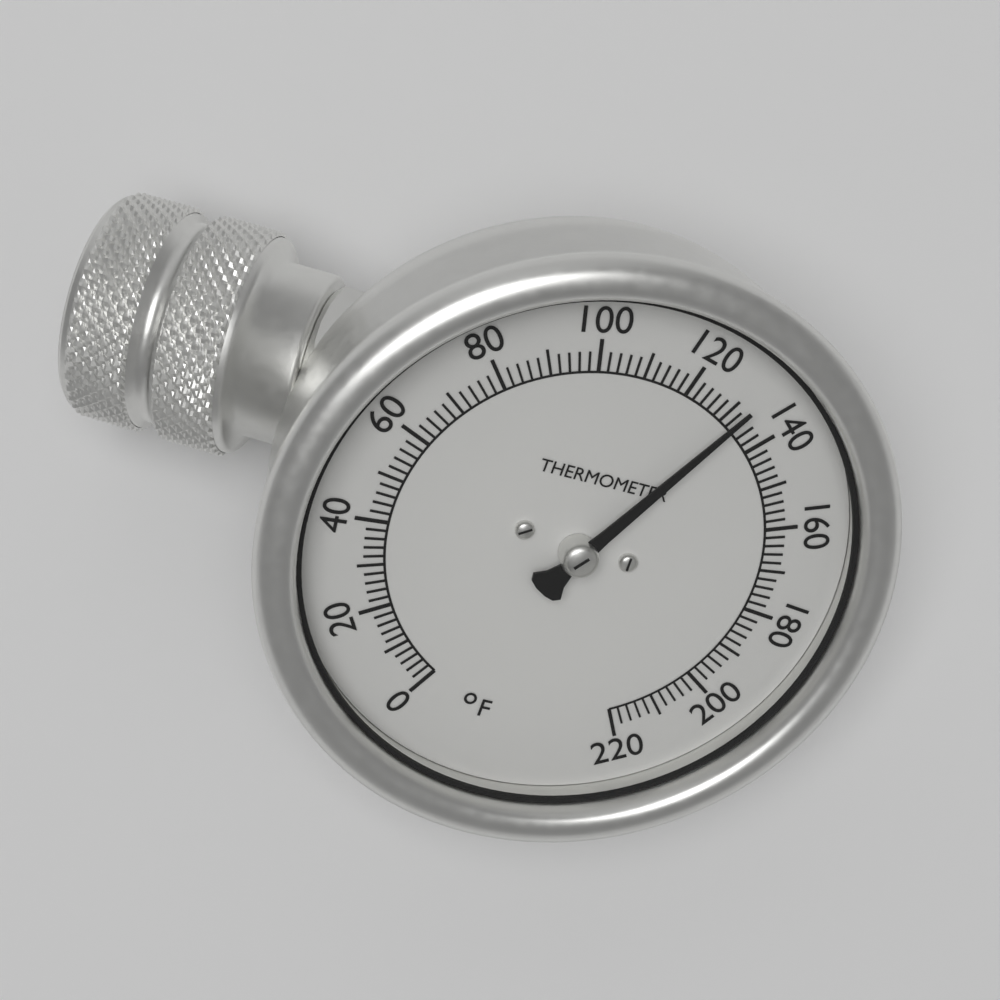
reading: 132 °F
